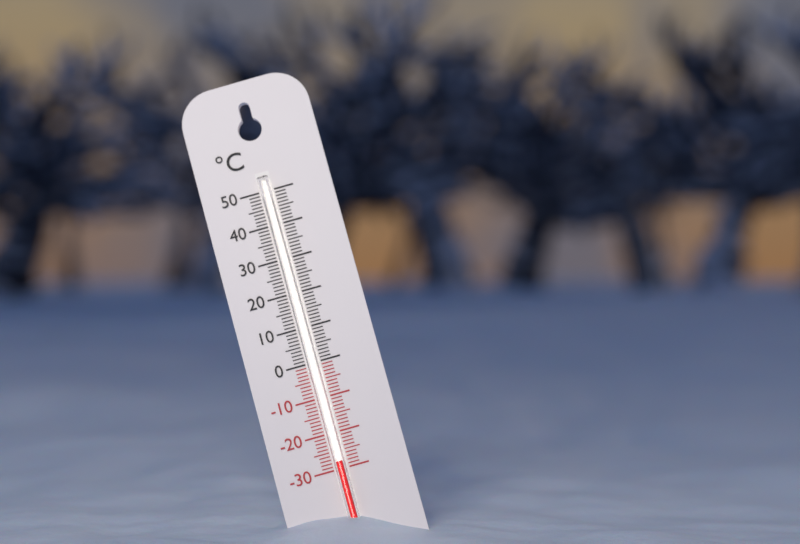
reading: -28 °C
